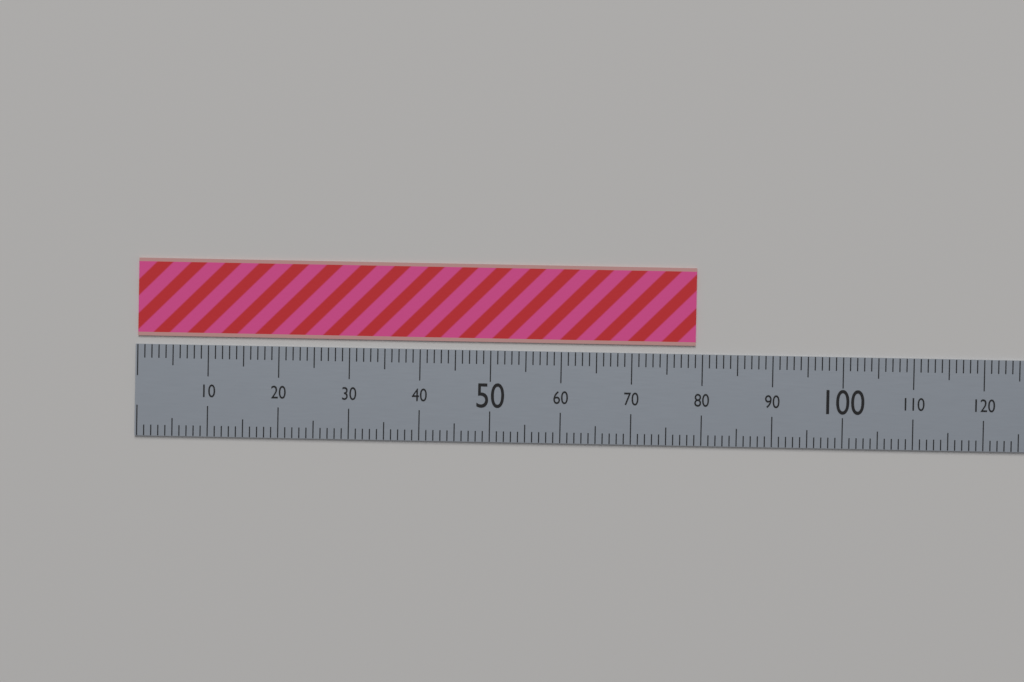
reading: 79 (no unit)
